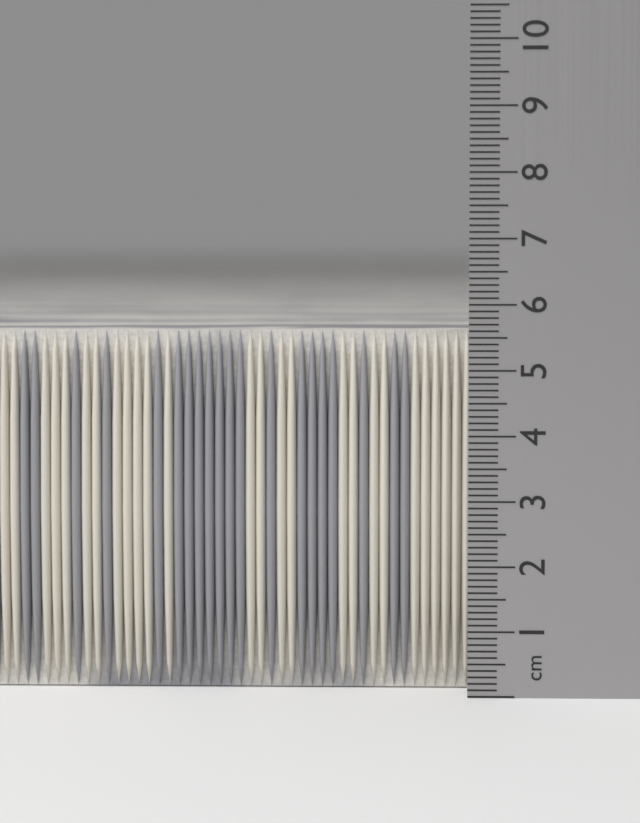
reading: 5.6 cm
